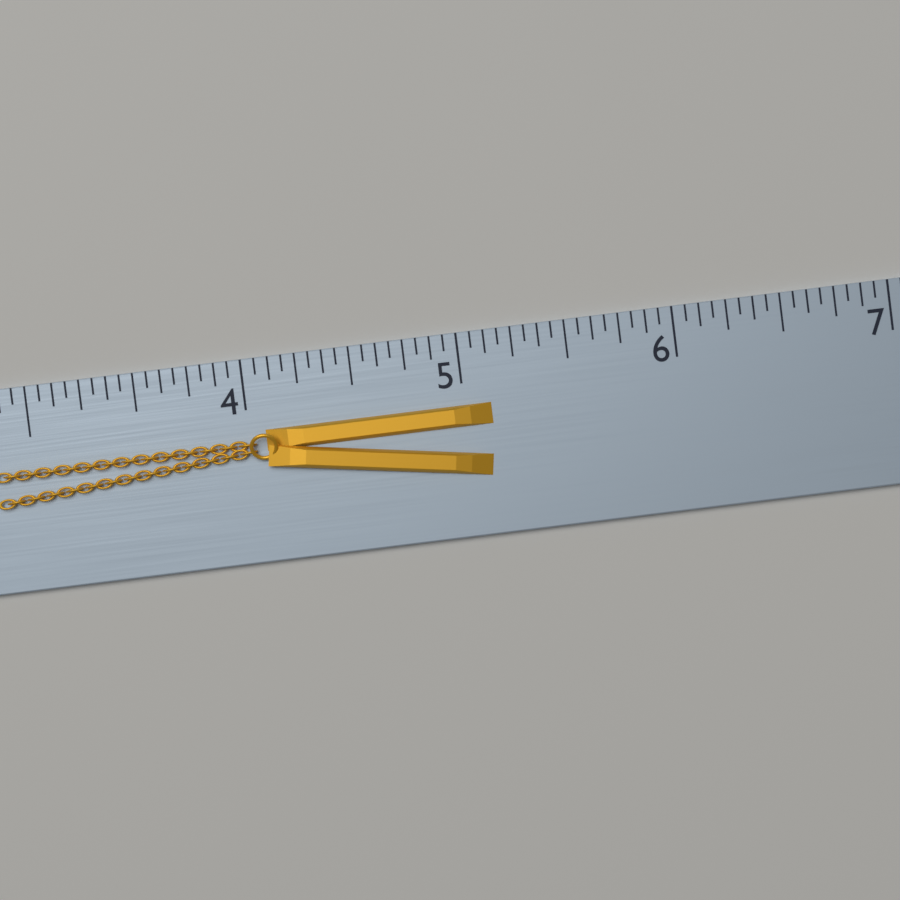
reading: 5.1250 (no unit)
